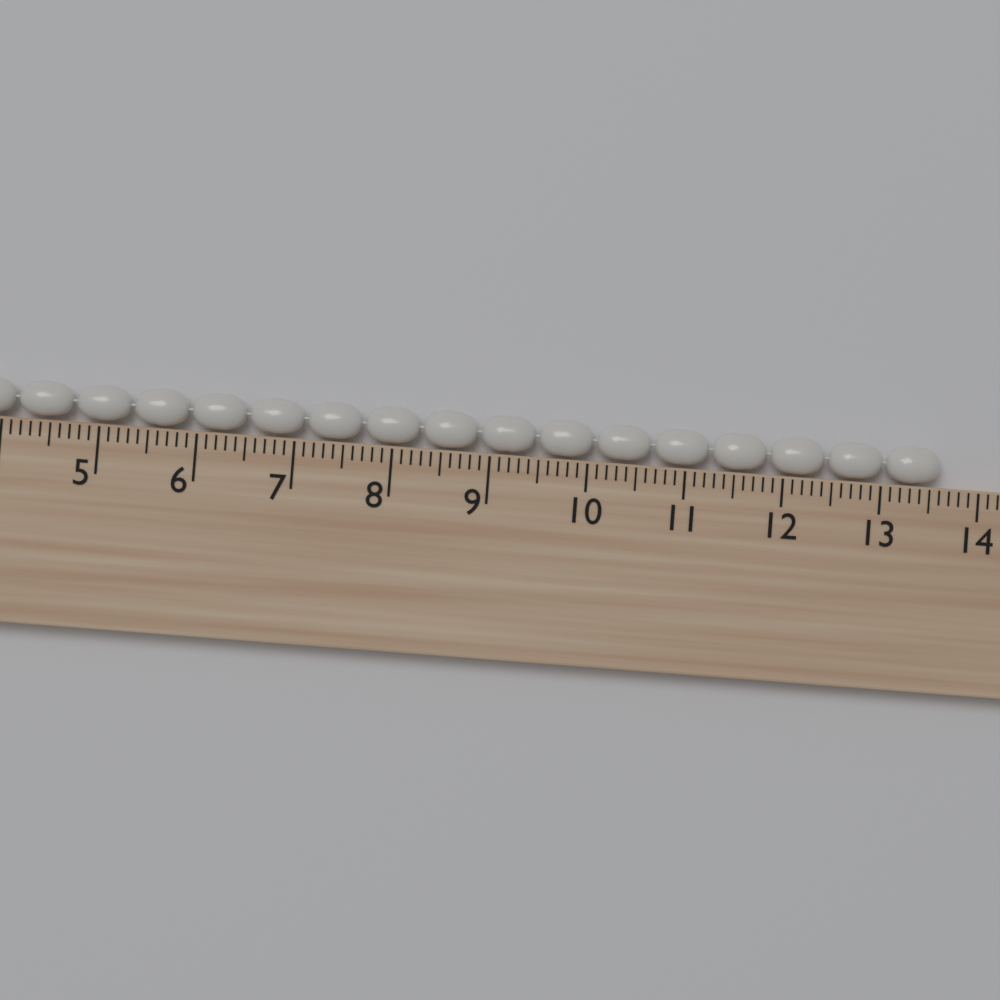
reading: 13.6 cm
